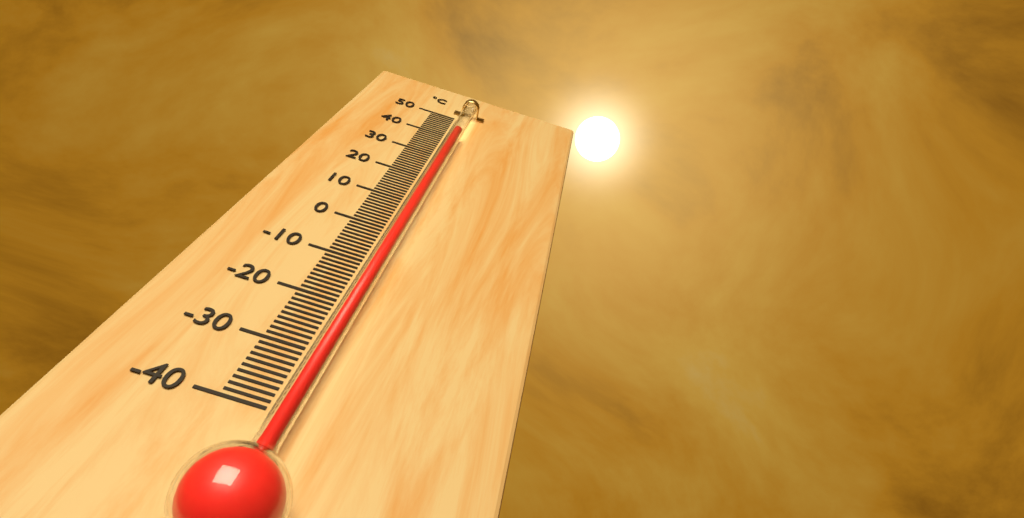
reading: 40 °C
